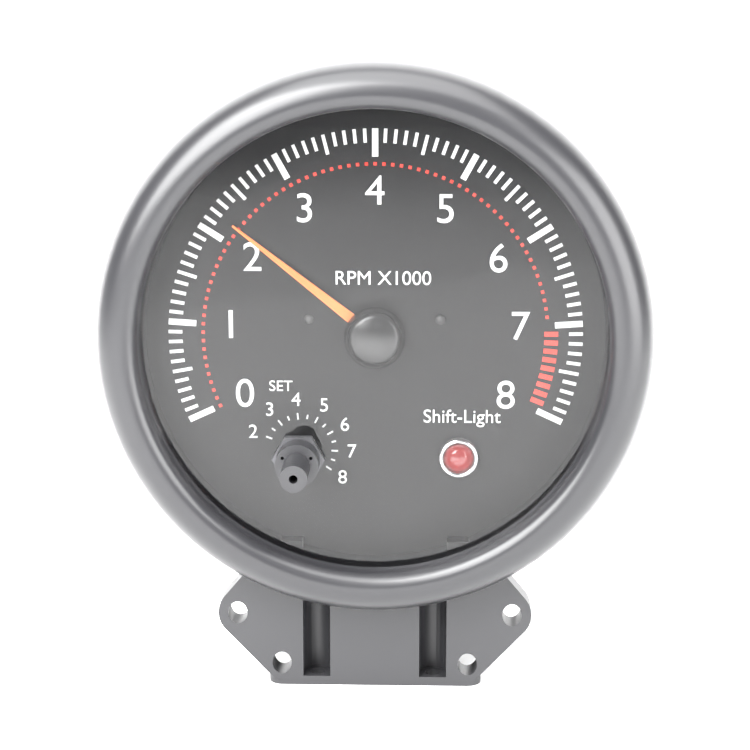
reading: 2.2 RPM x1000
